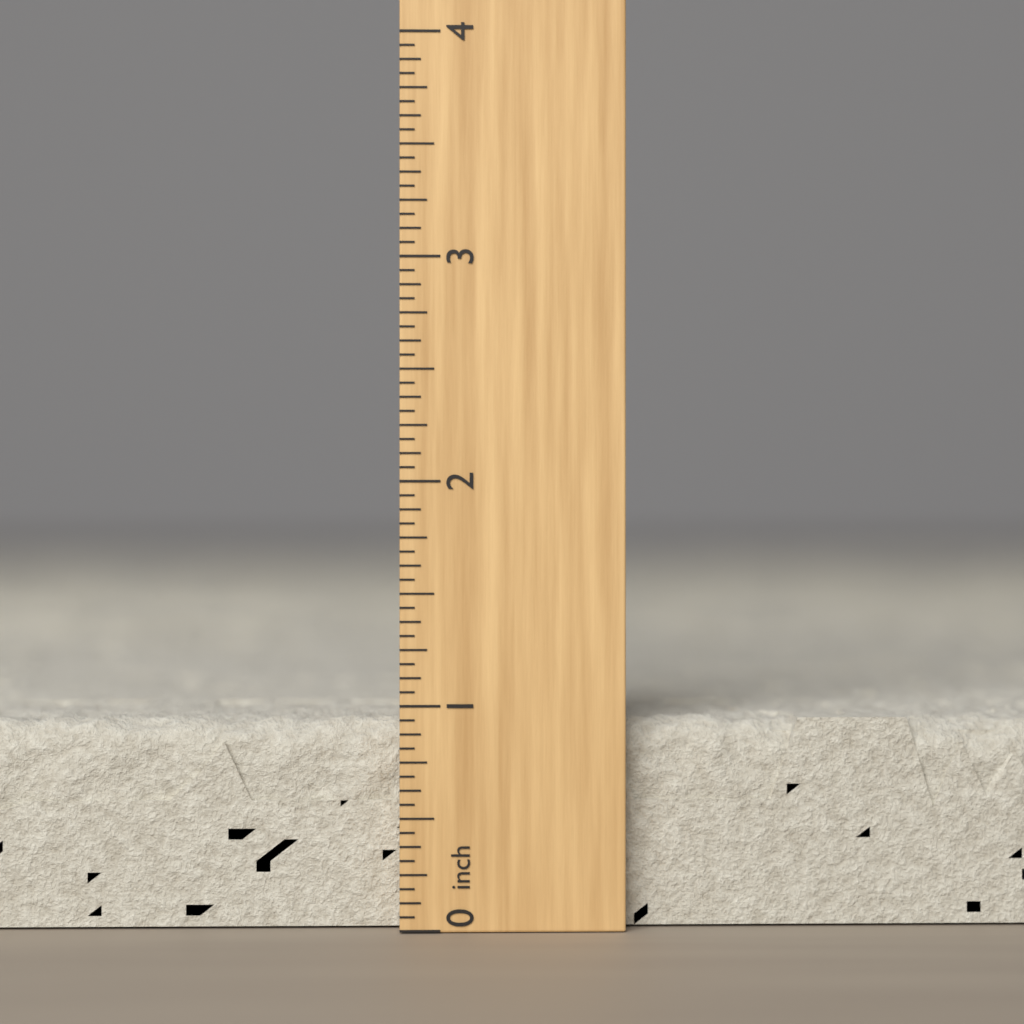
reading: 0.9375 inch
